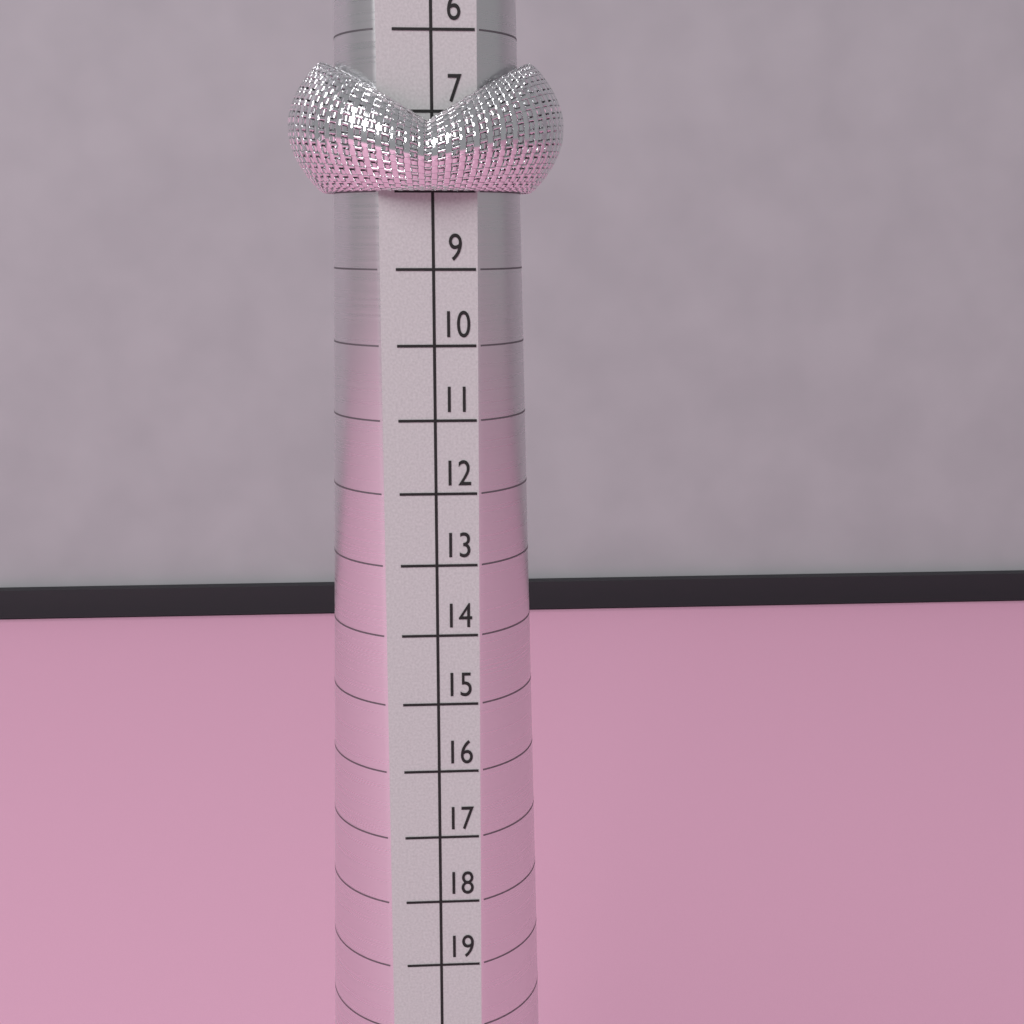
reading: 8 (no unit)
